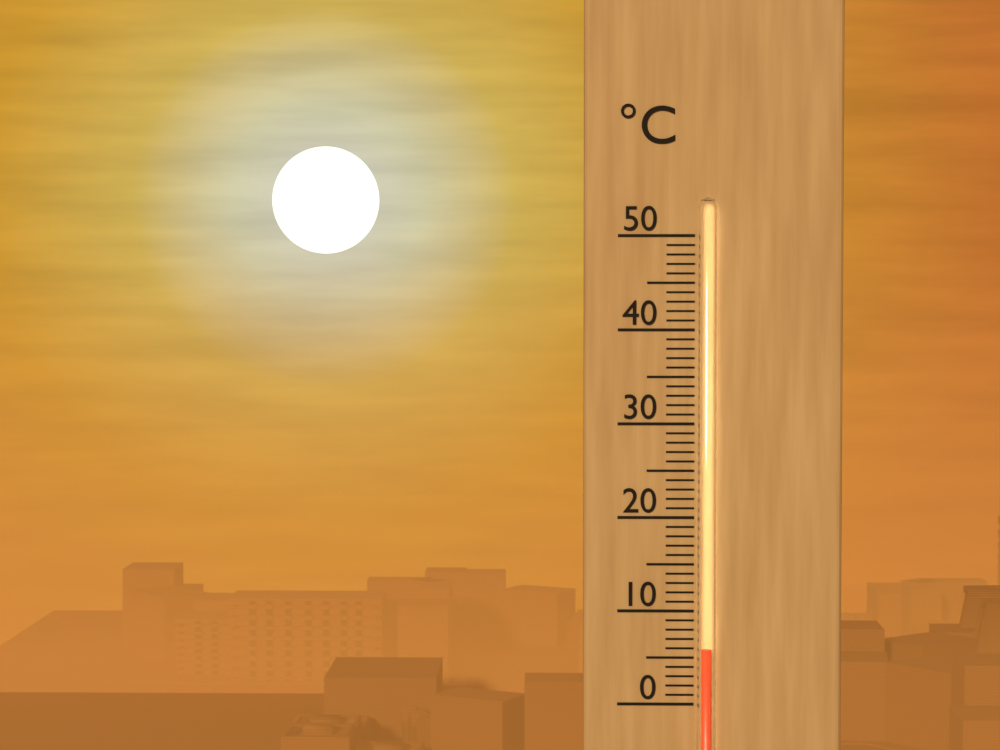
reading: 6 °C
